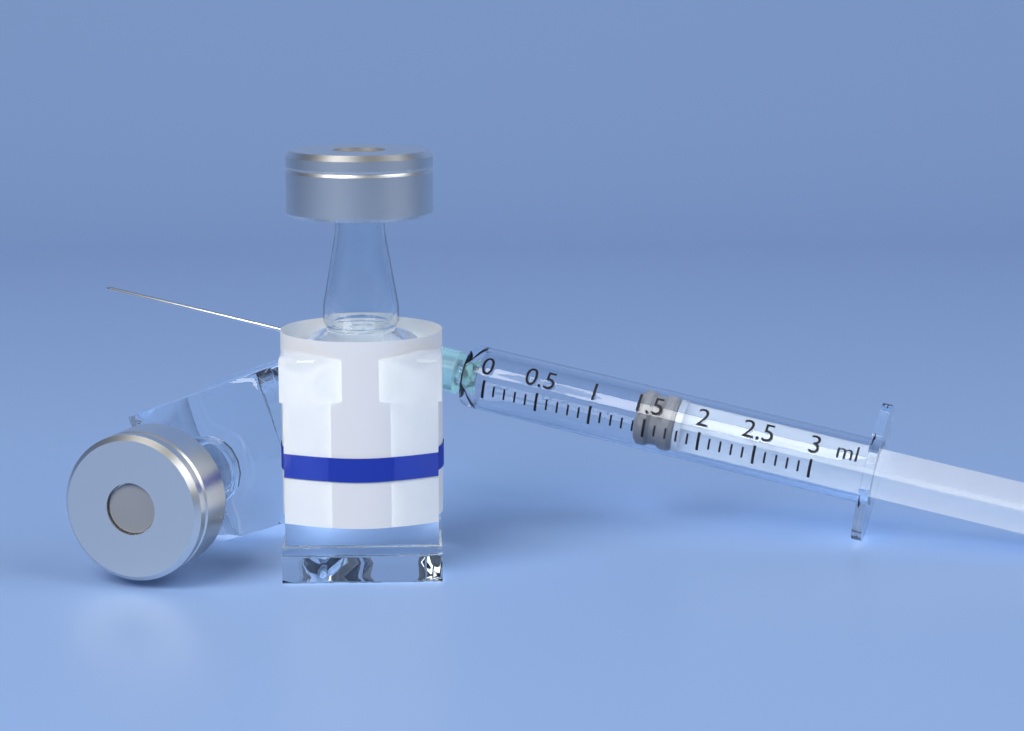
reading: 1.4 ml
